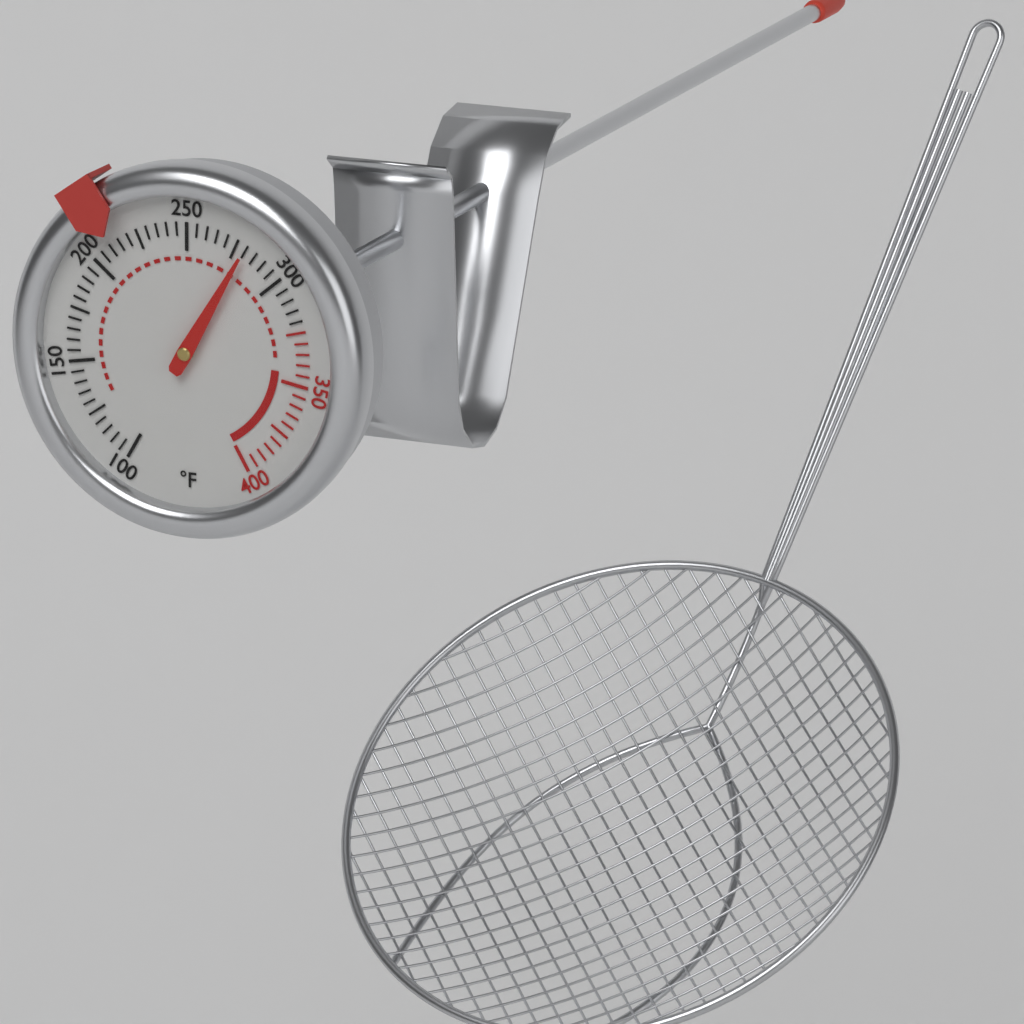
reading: 280 °F
